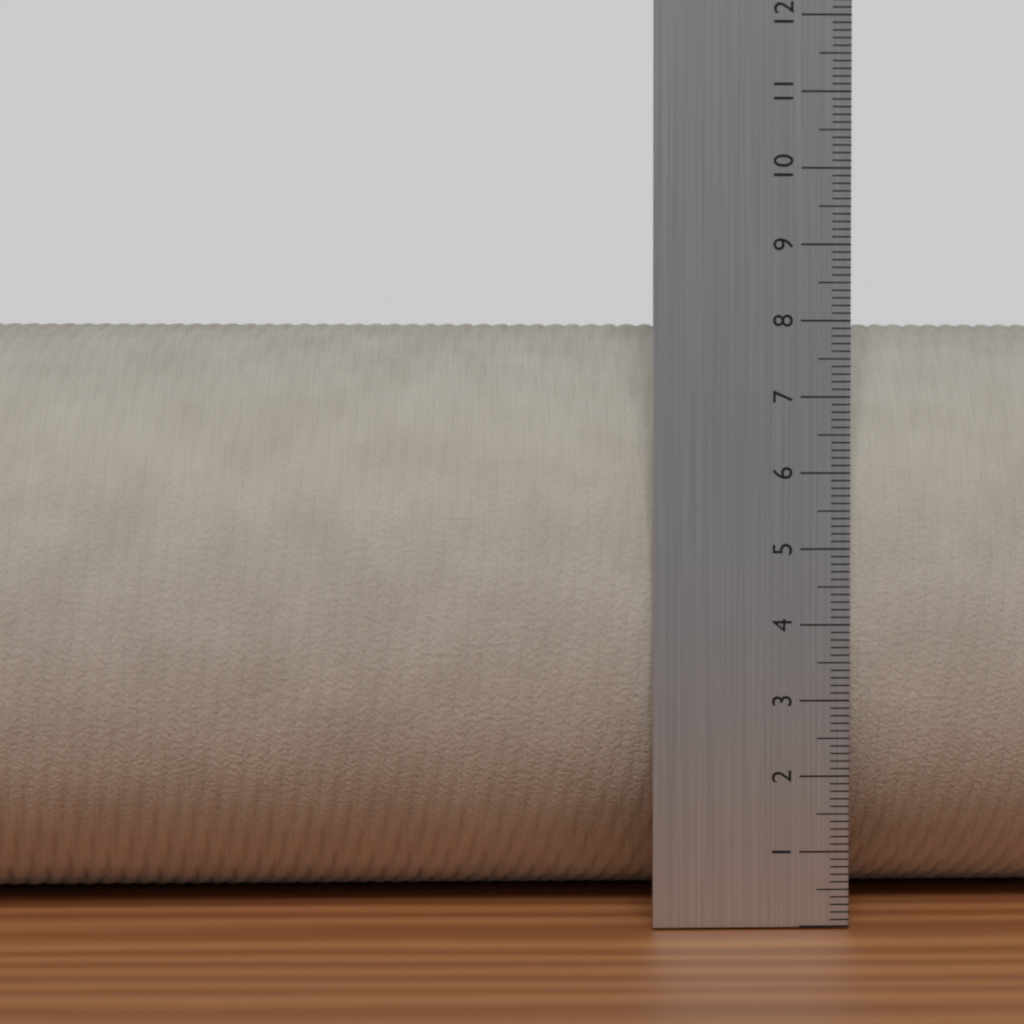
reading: 8.1 cm
